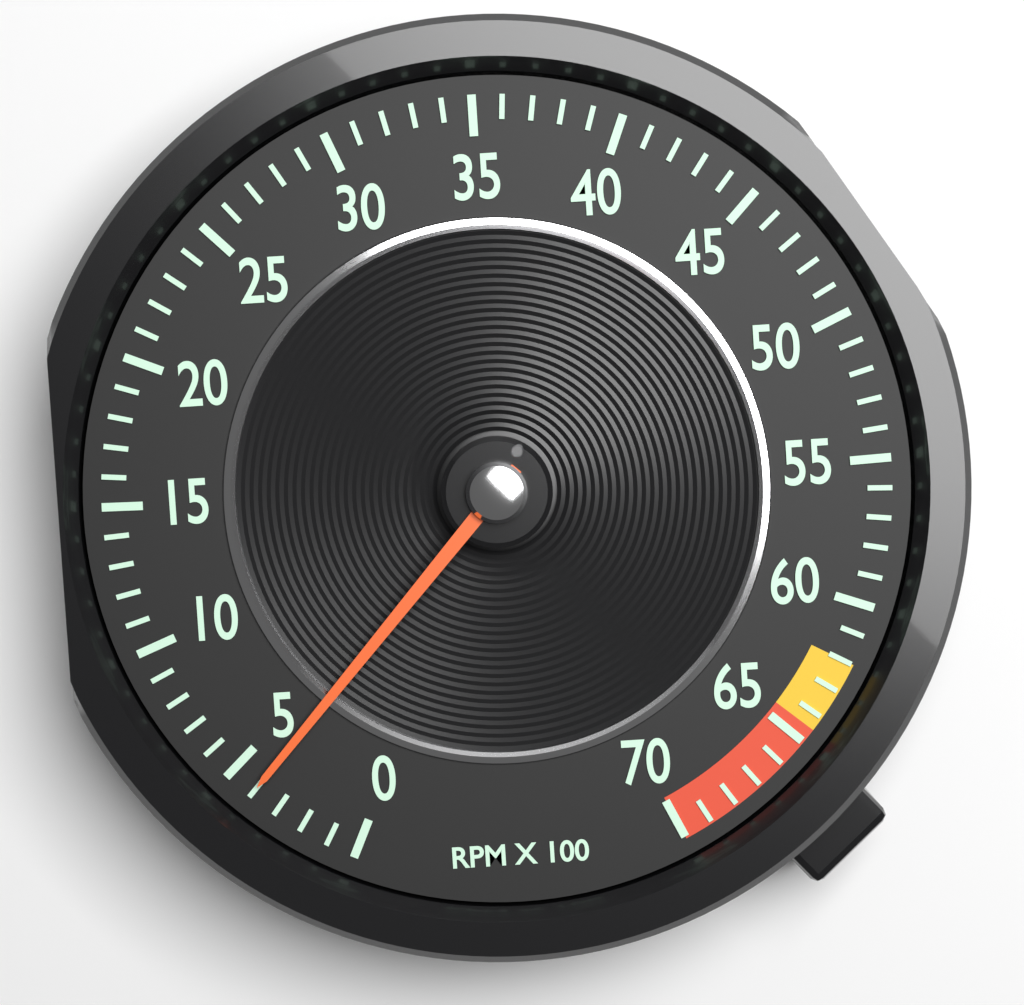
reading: 4 RPM x 100
